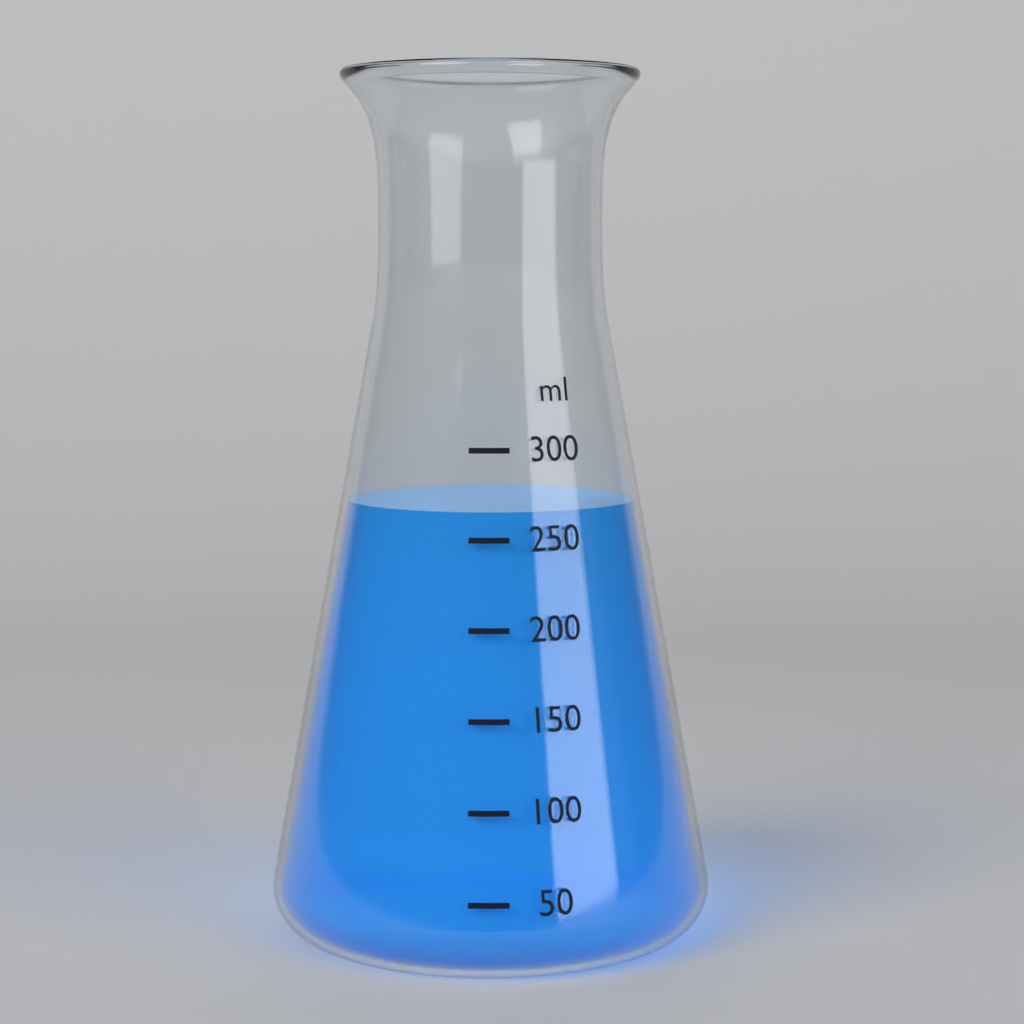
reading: 265 ml
